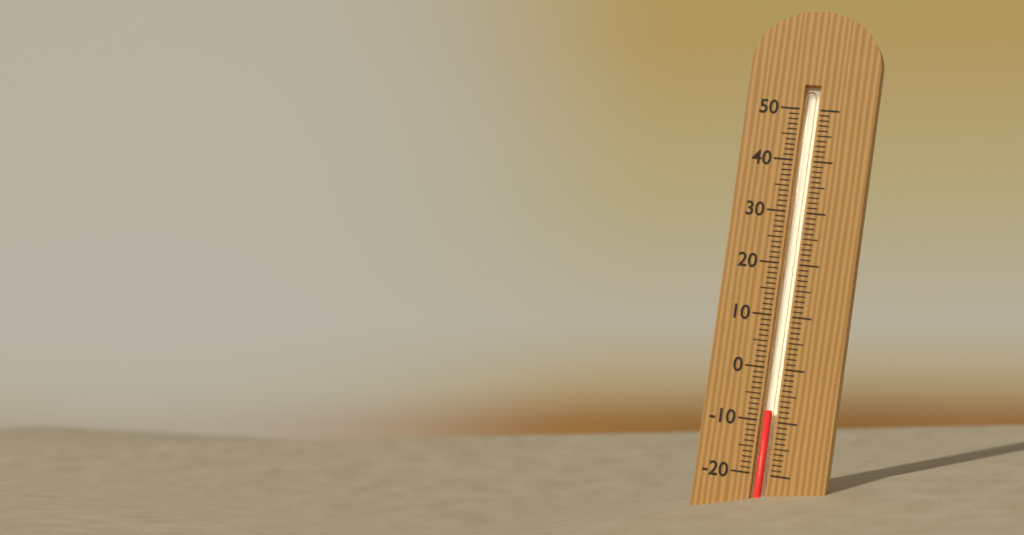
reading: -8 (no unit)
